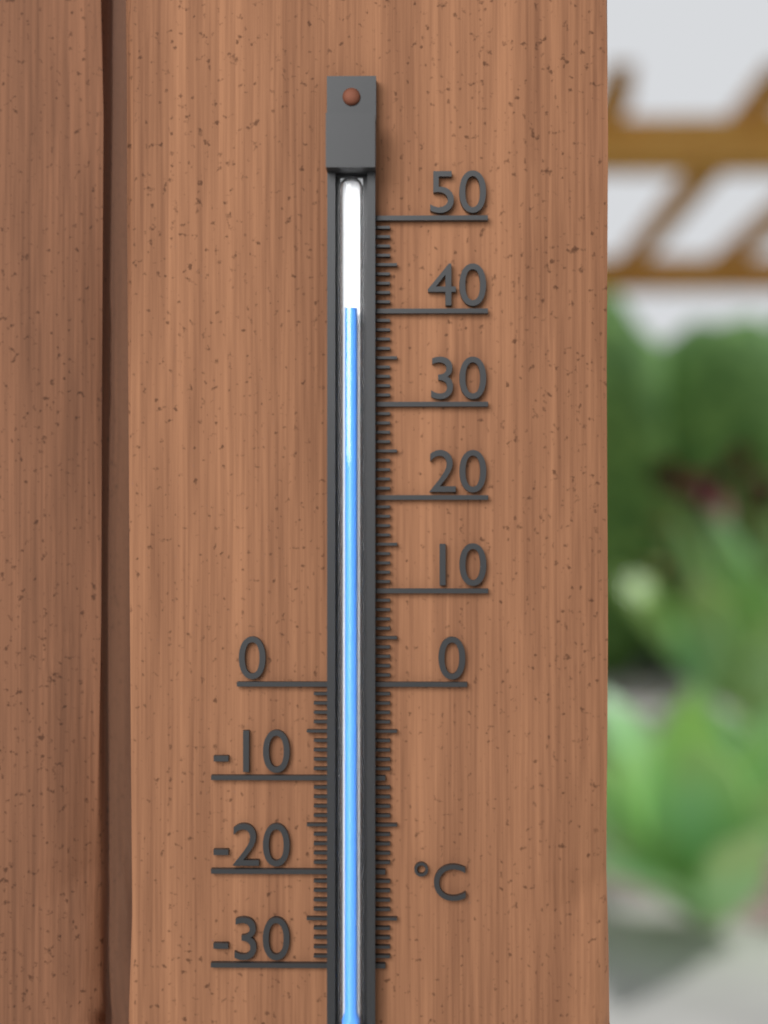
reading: 40 °C
